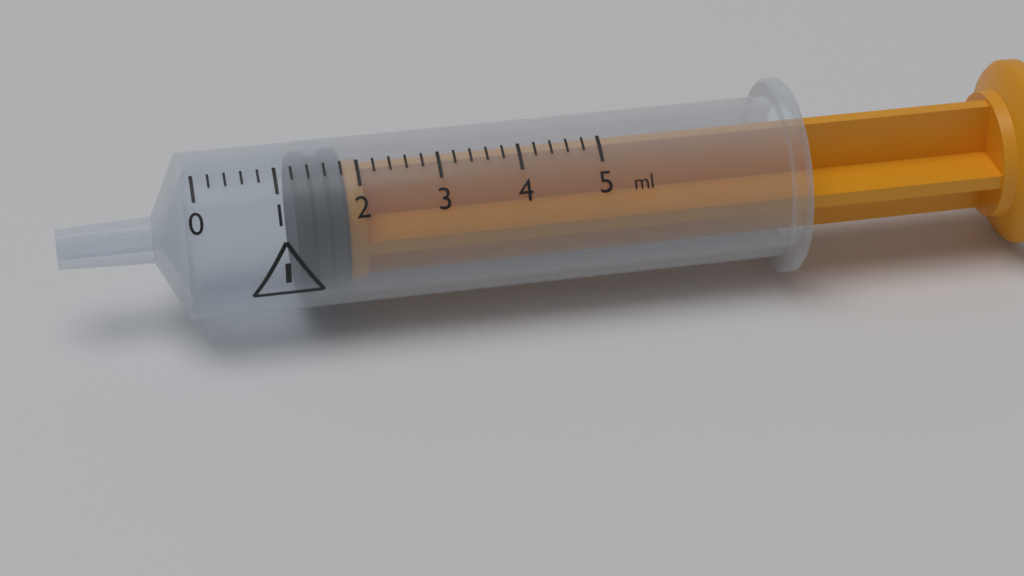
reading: 1.2 ml
